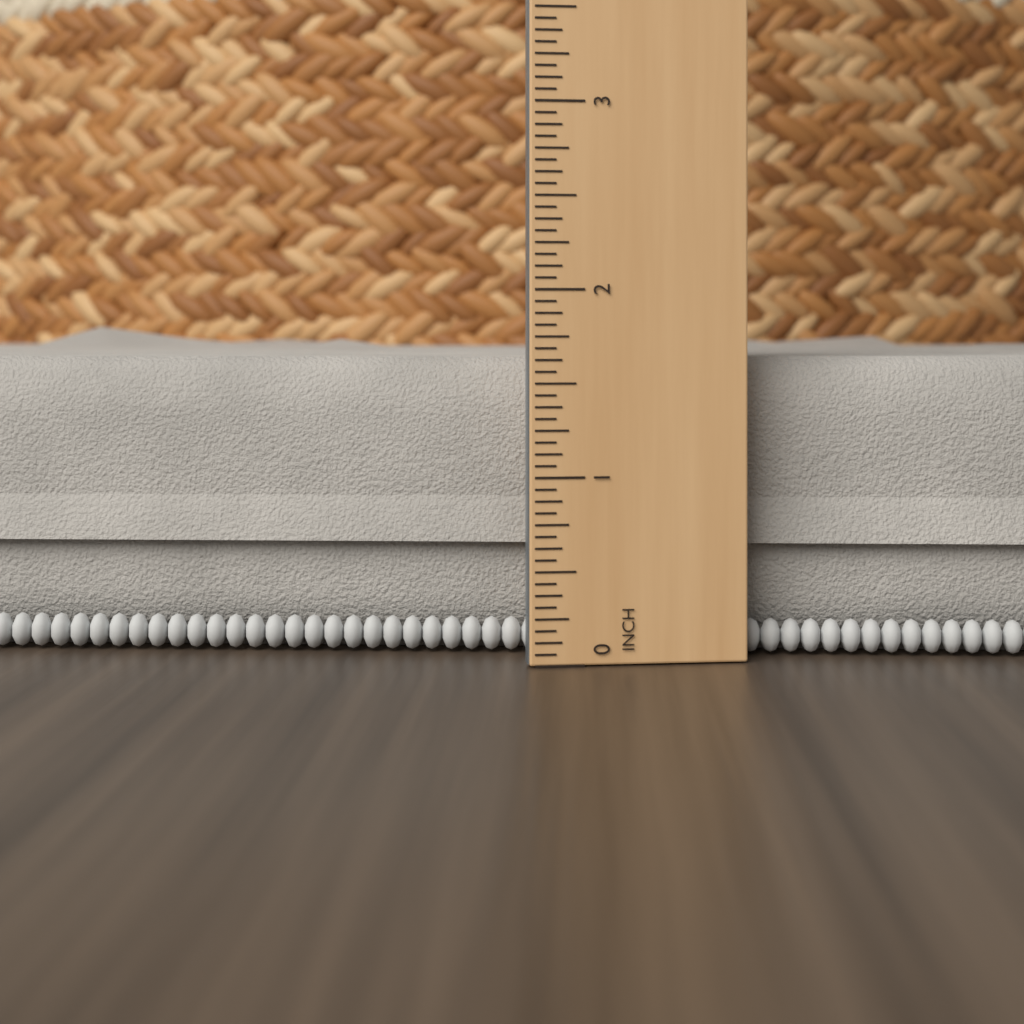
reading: 1.8125 in
